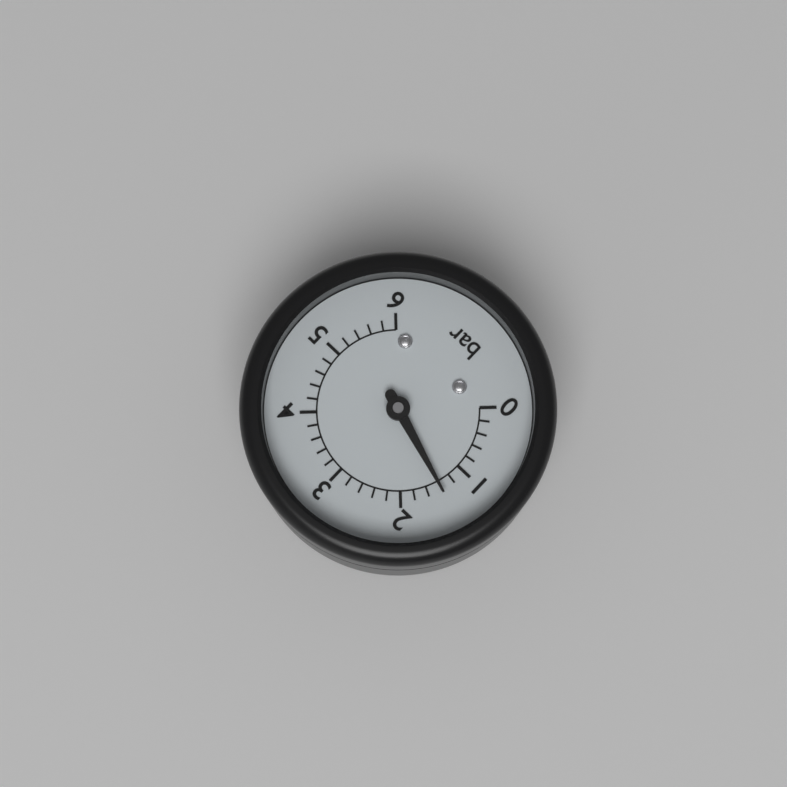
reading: 1.4 bar
